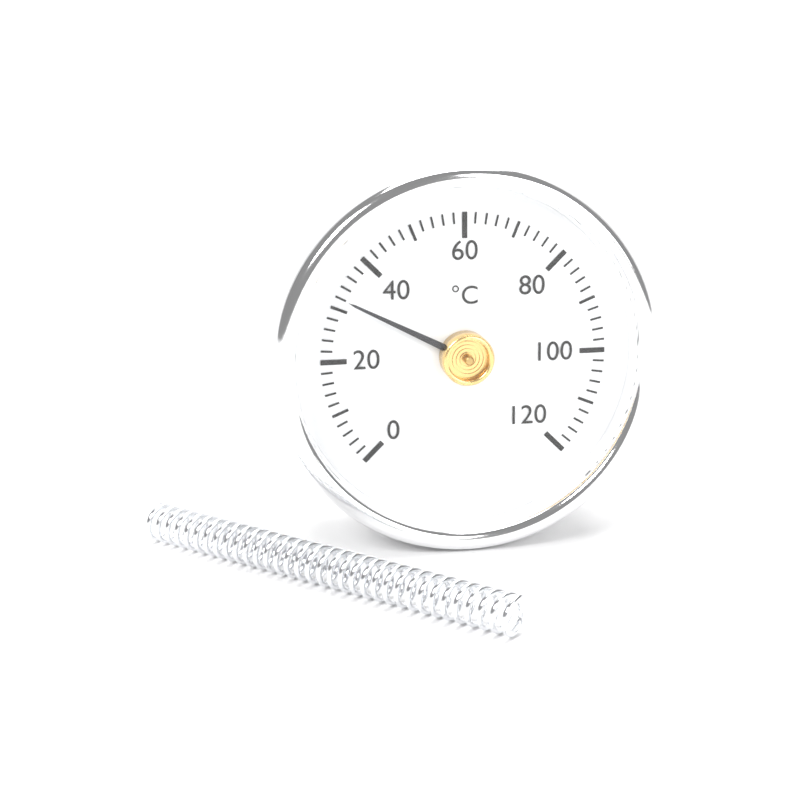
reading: 32 °C
